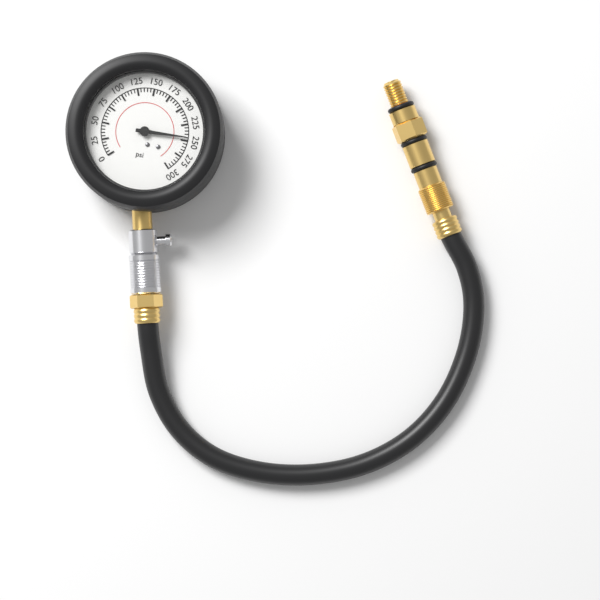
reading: 245 psi
